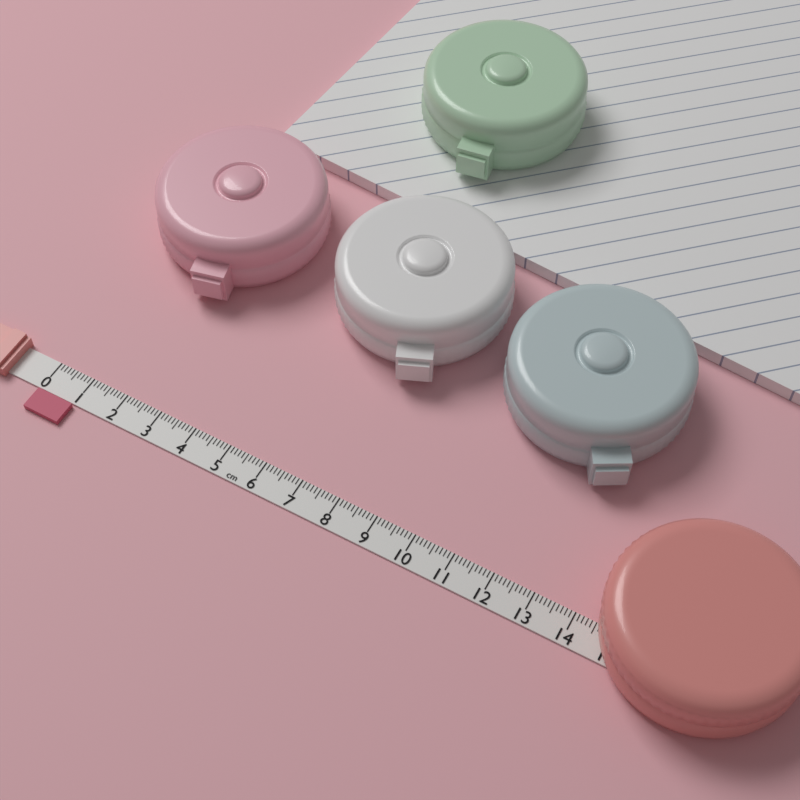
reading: 1.0 cm
